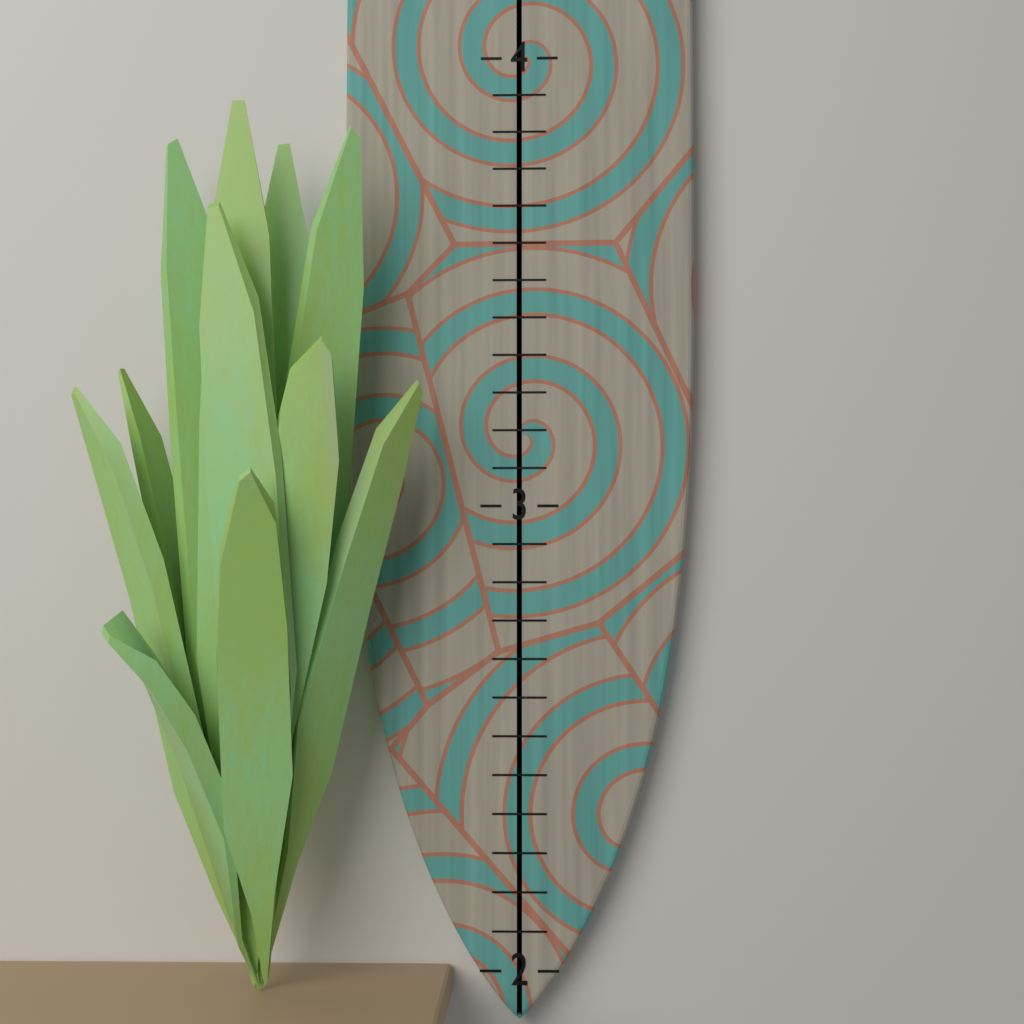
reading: 3.833333 (no unit)
